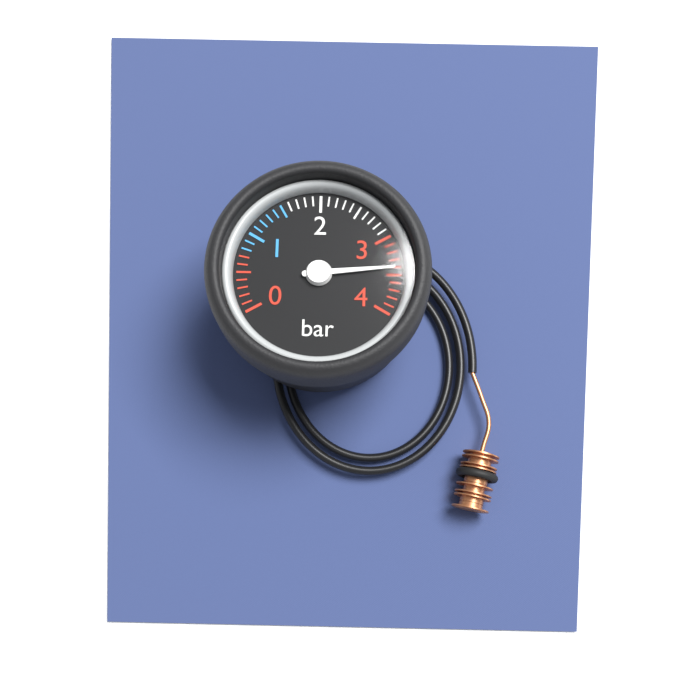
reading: 3.4 bar
